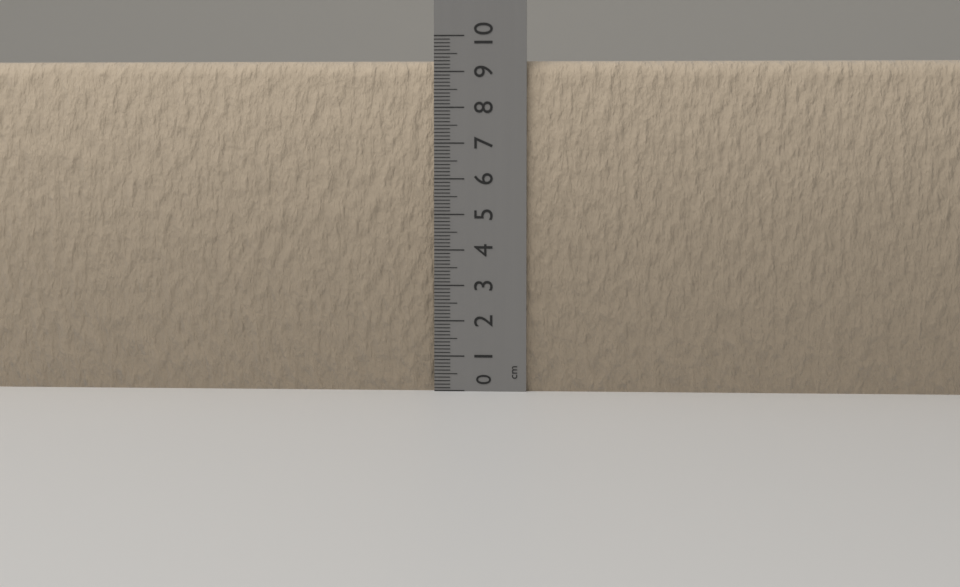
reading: 9.3 cm
